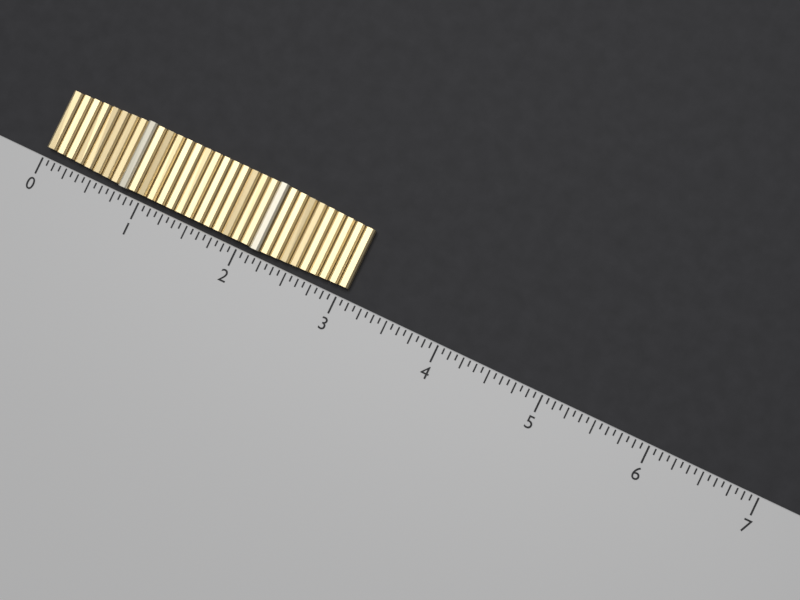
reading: 3.0625 (no unit)
